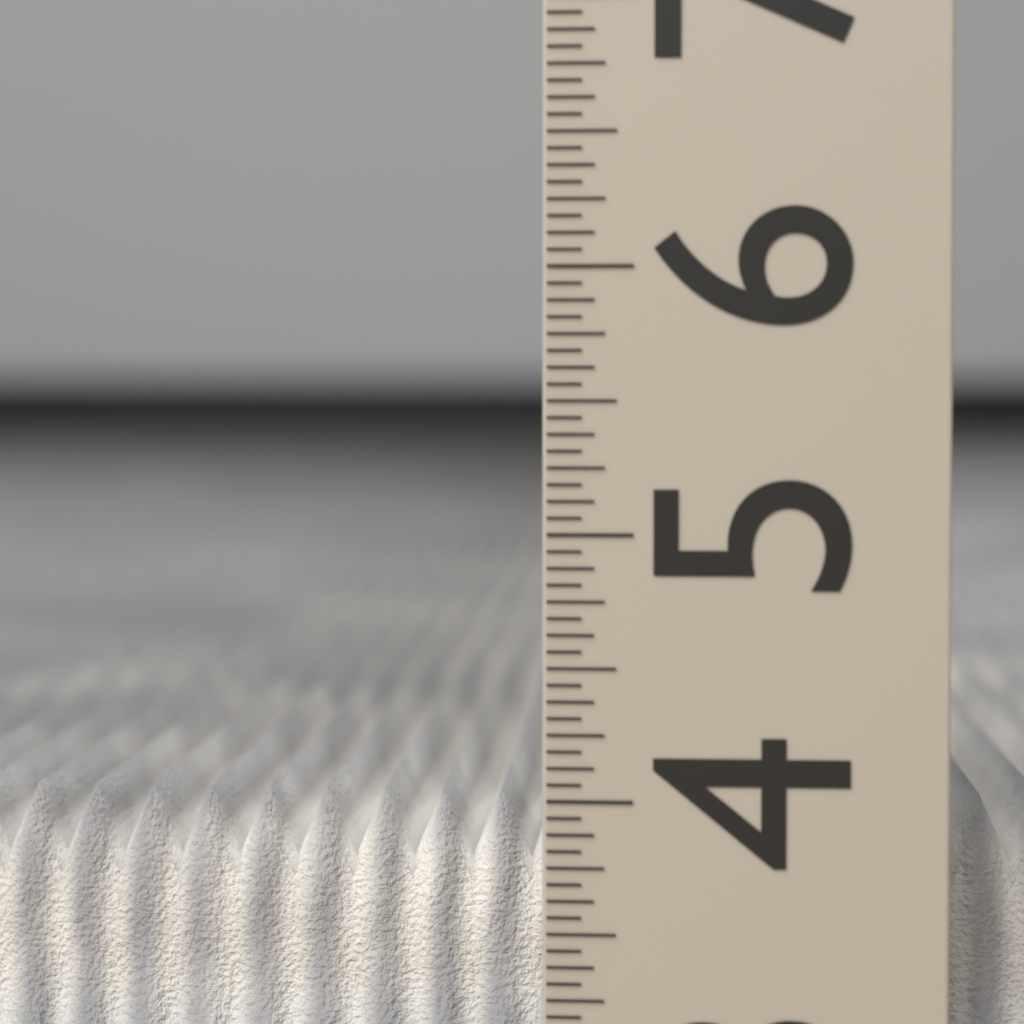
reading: 3.9375 (no unit)
